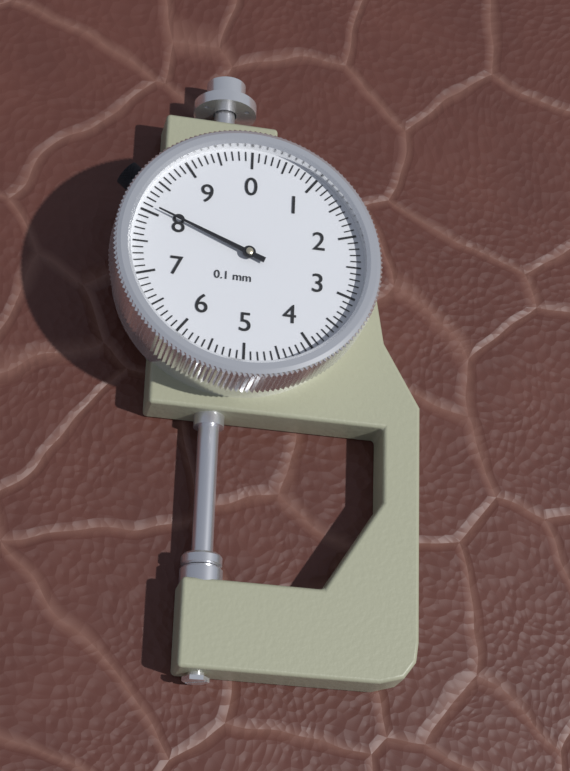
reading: 8.1 mm
